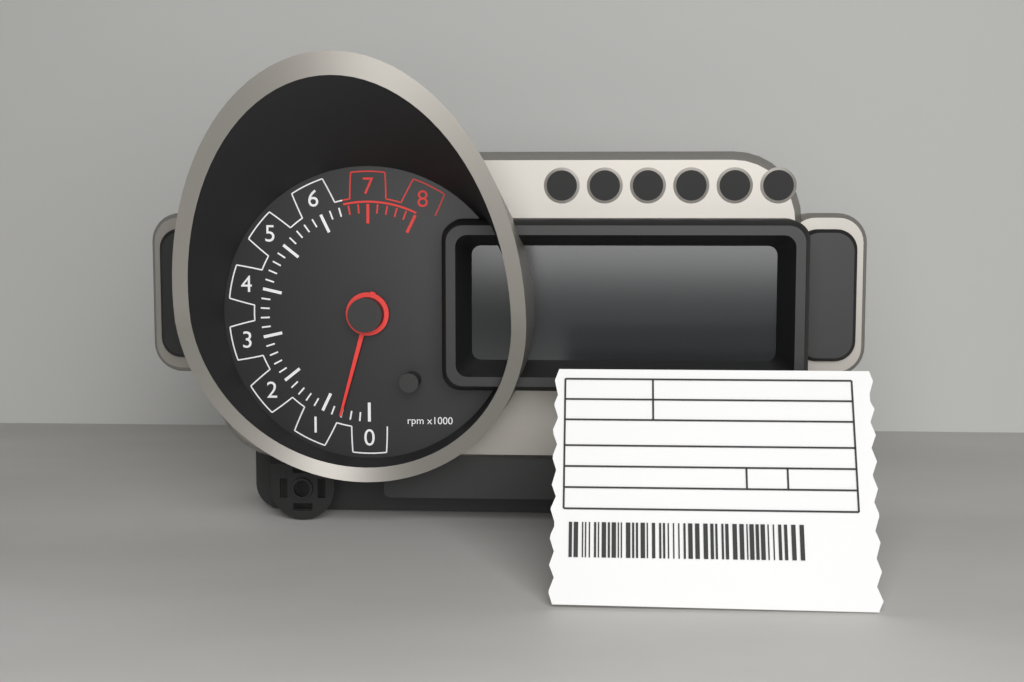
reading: 0.6 rpm x1000
